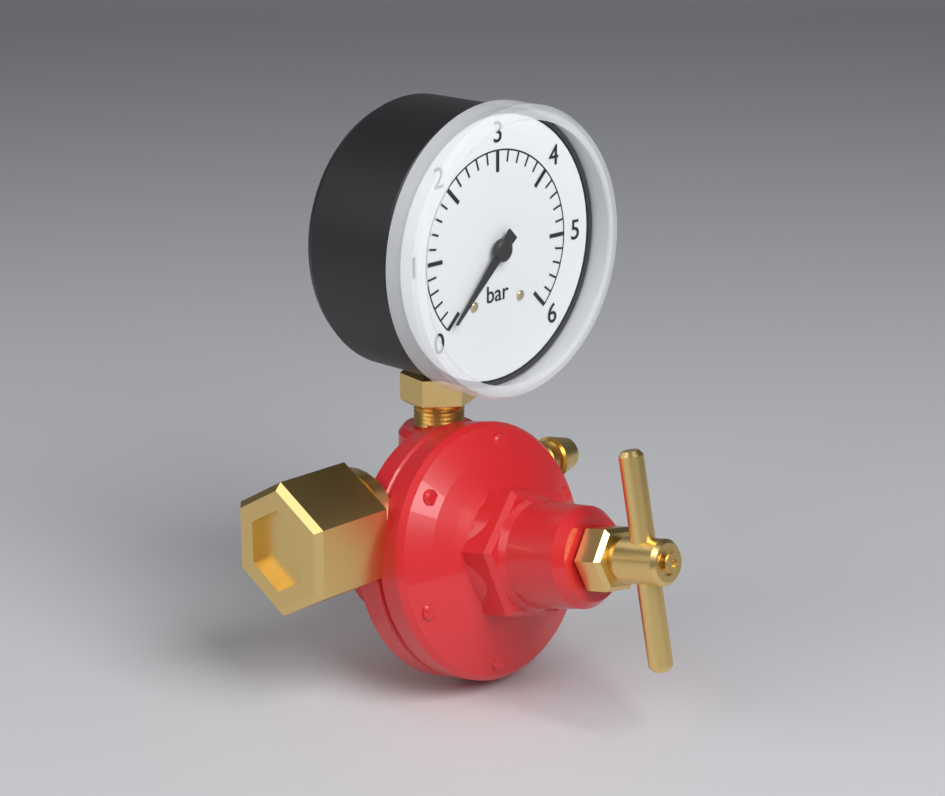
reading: 0.0 bar
